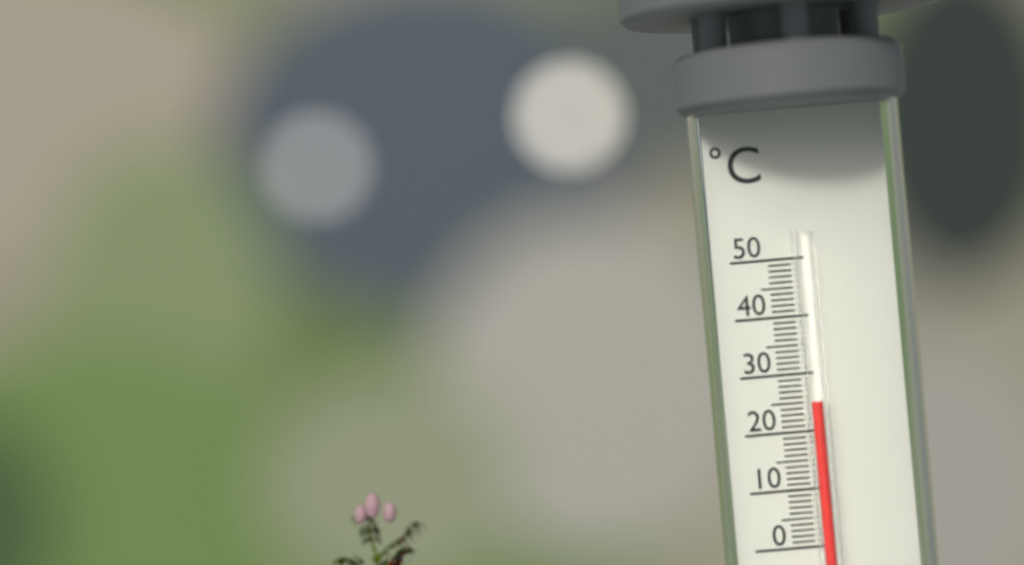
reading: 25 °C
